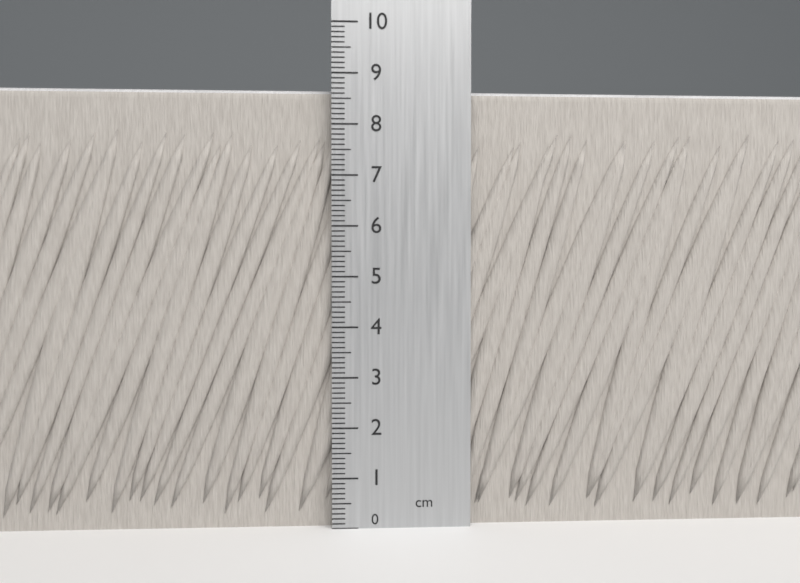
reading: 8.7 cm
